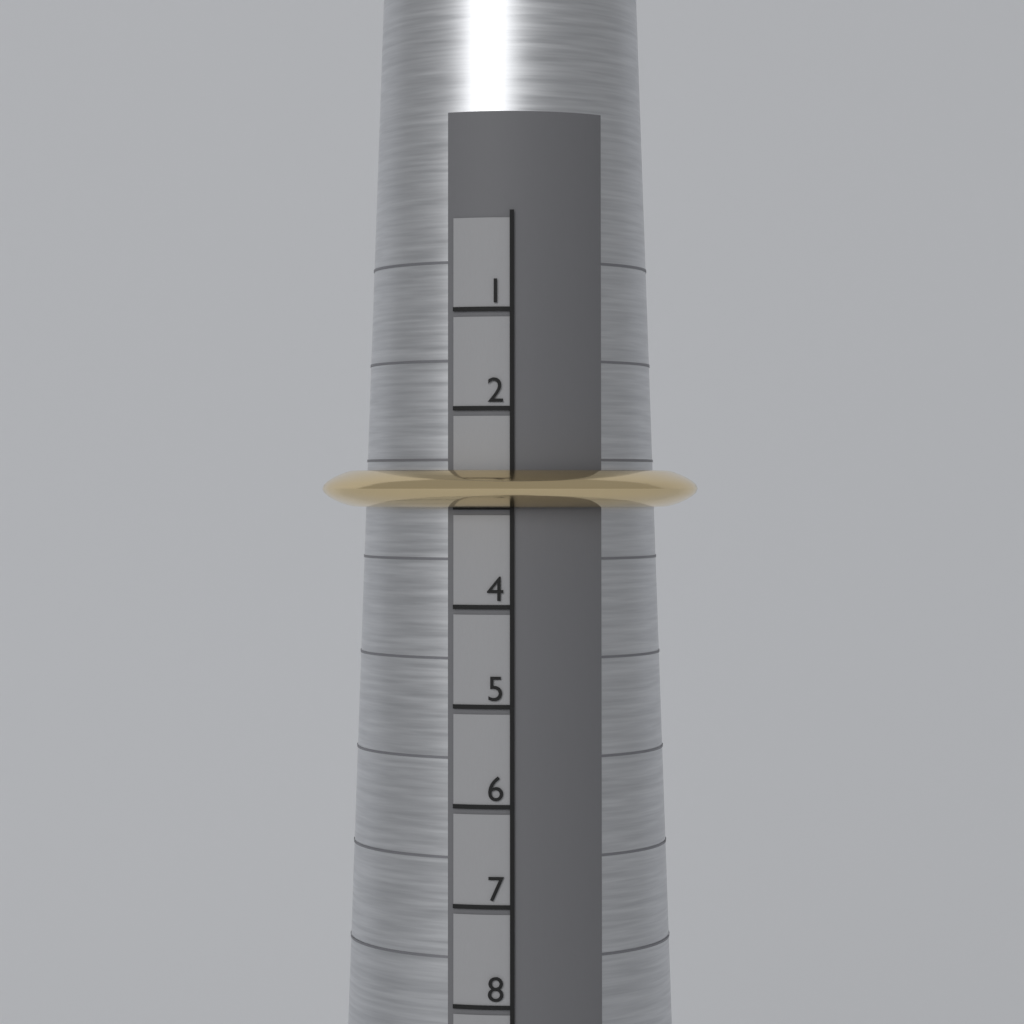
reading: 3 (no unit)
